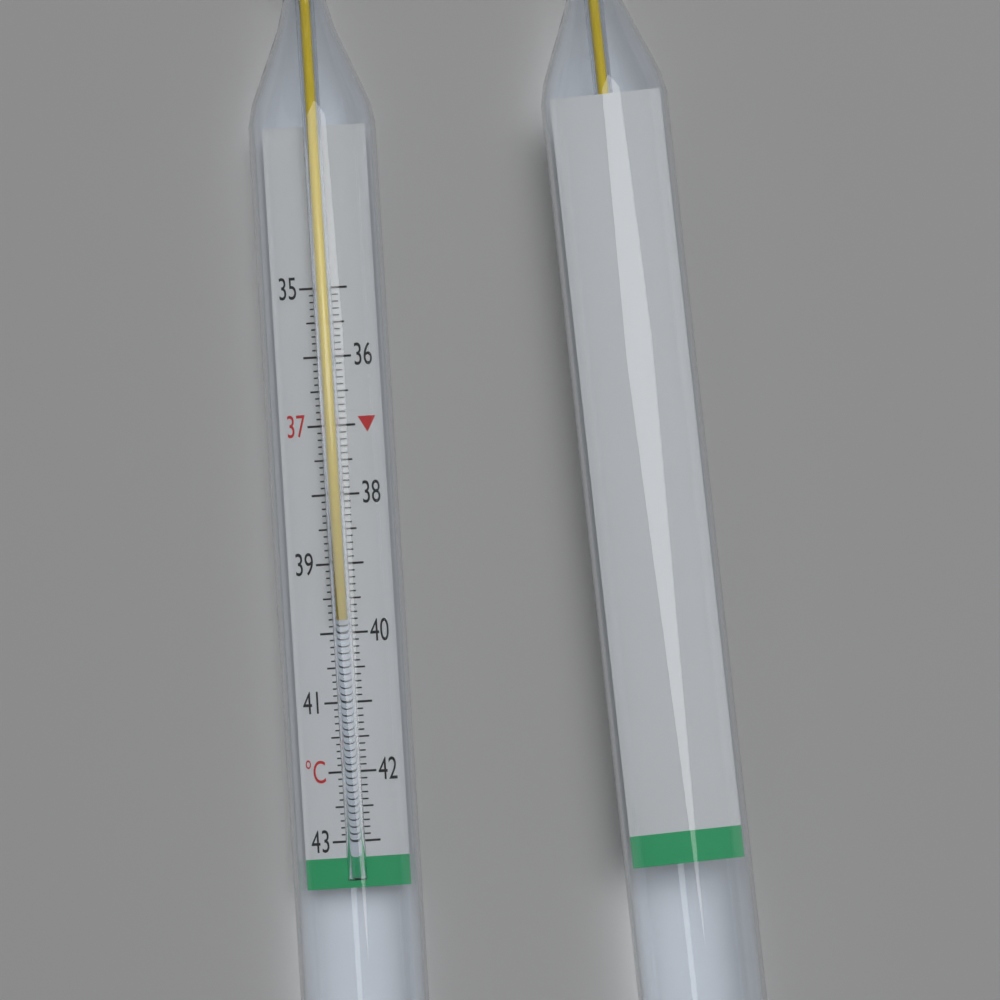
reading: 39.8 °C
